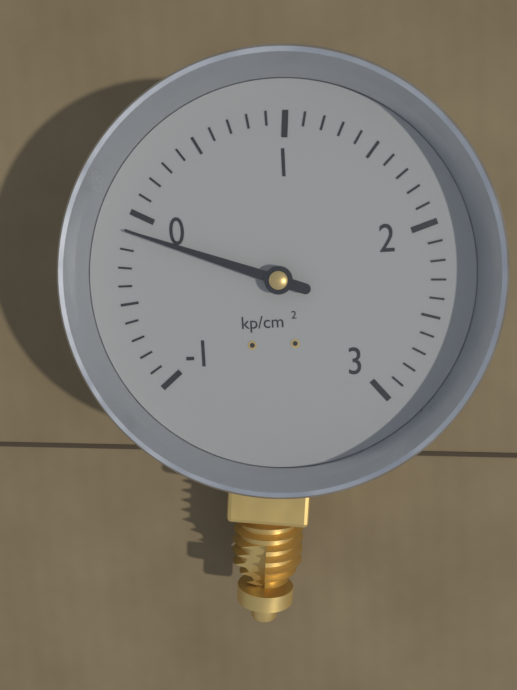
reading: -0.1 kp/cm²
